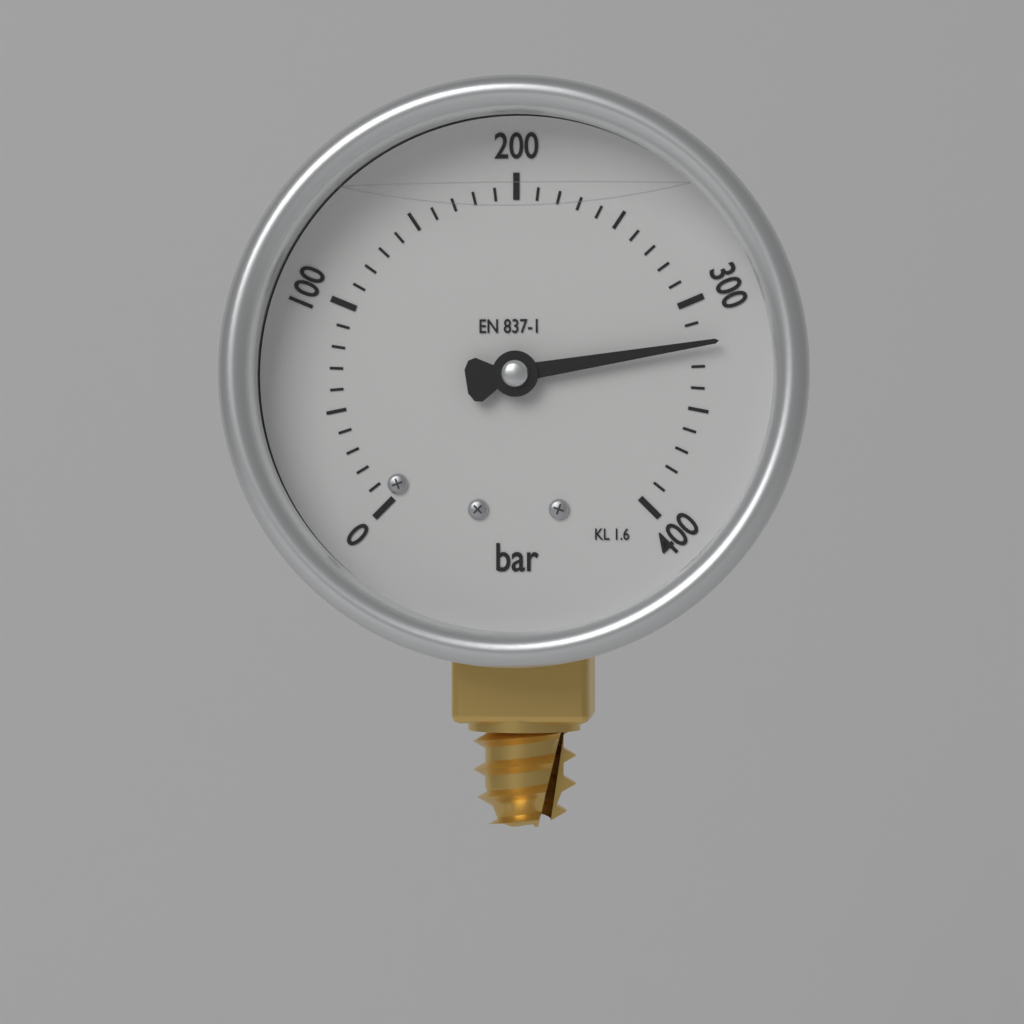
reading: 320 bar
